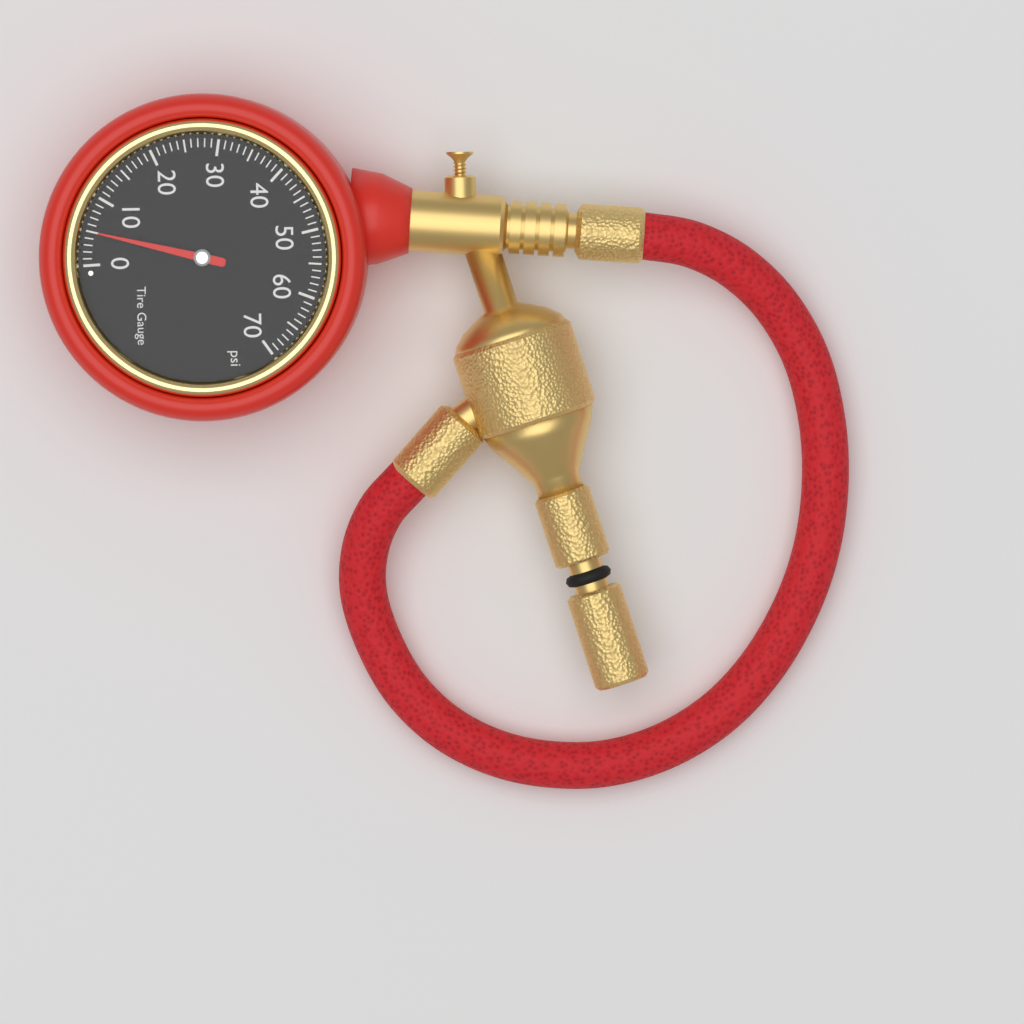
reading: 5 psi
